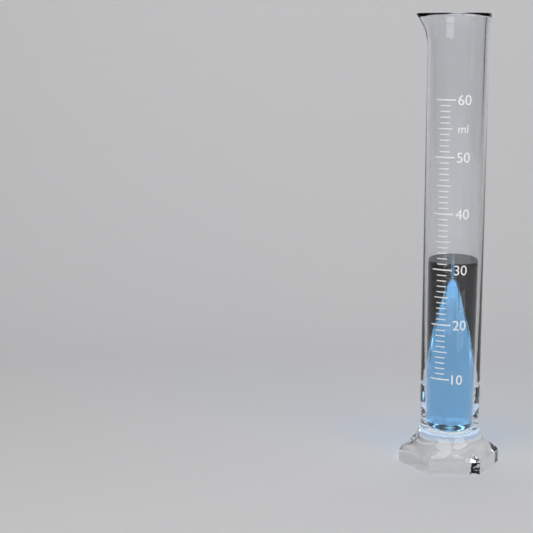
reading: 31 ml
